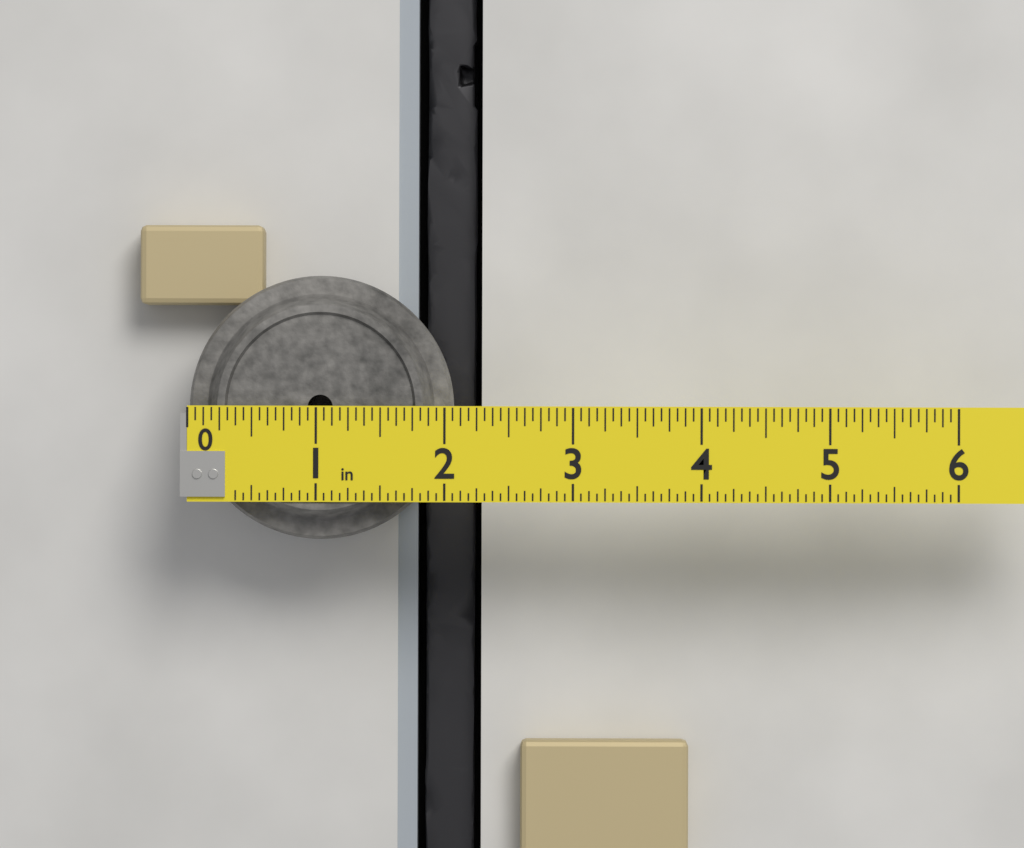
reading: 2.0625 in
